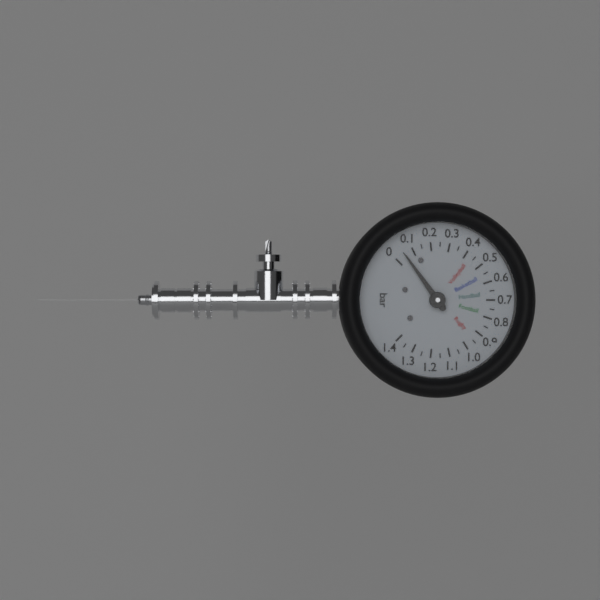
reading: 0.05 bar
